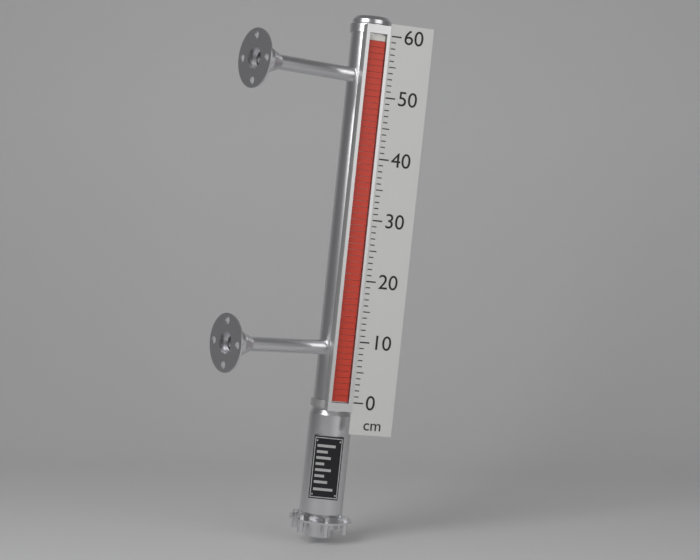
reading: 59 cm
